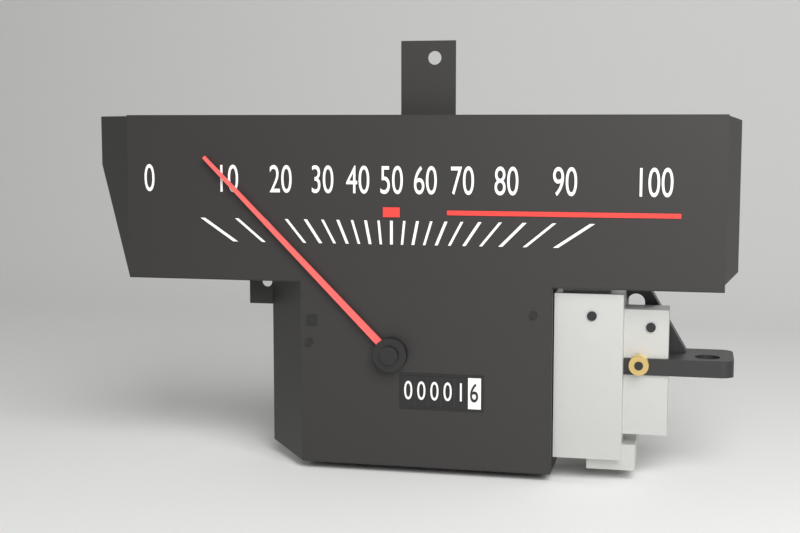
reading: 10 (no unit)
